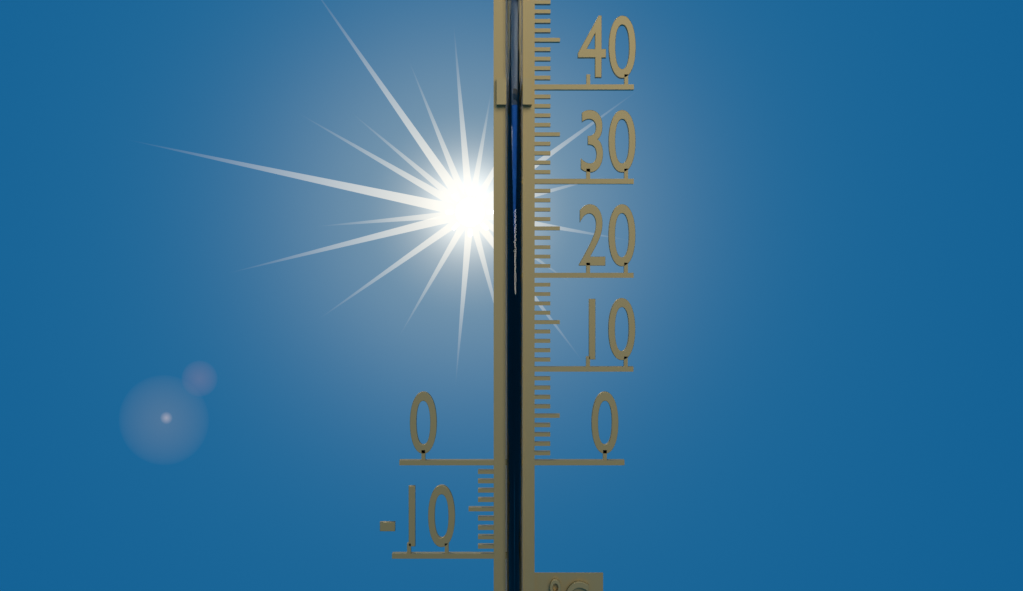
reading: 38 °C
